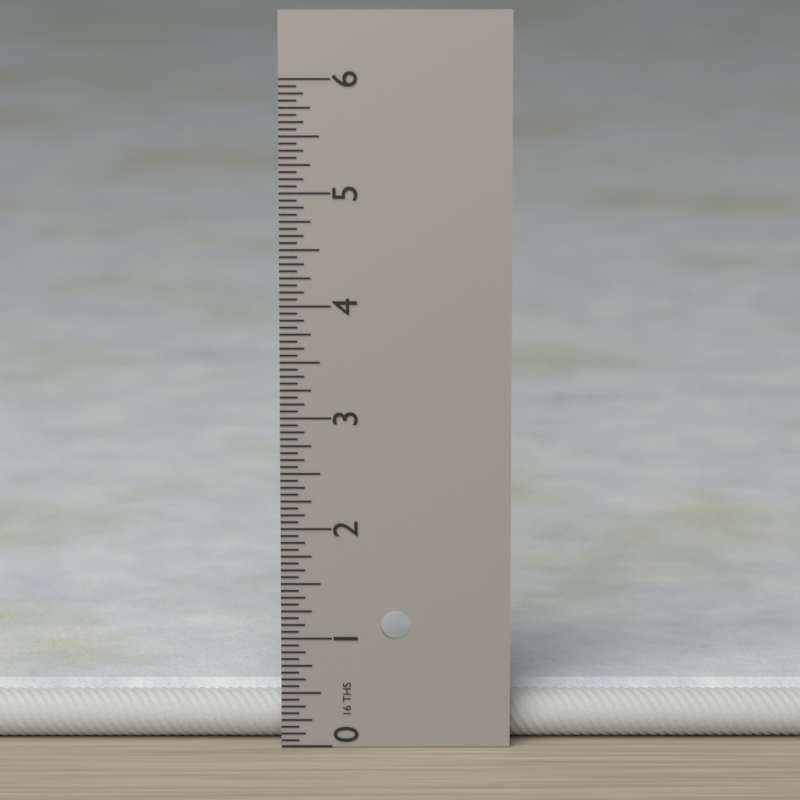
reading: 0.5000 in
